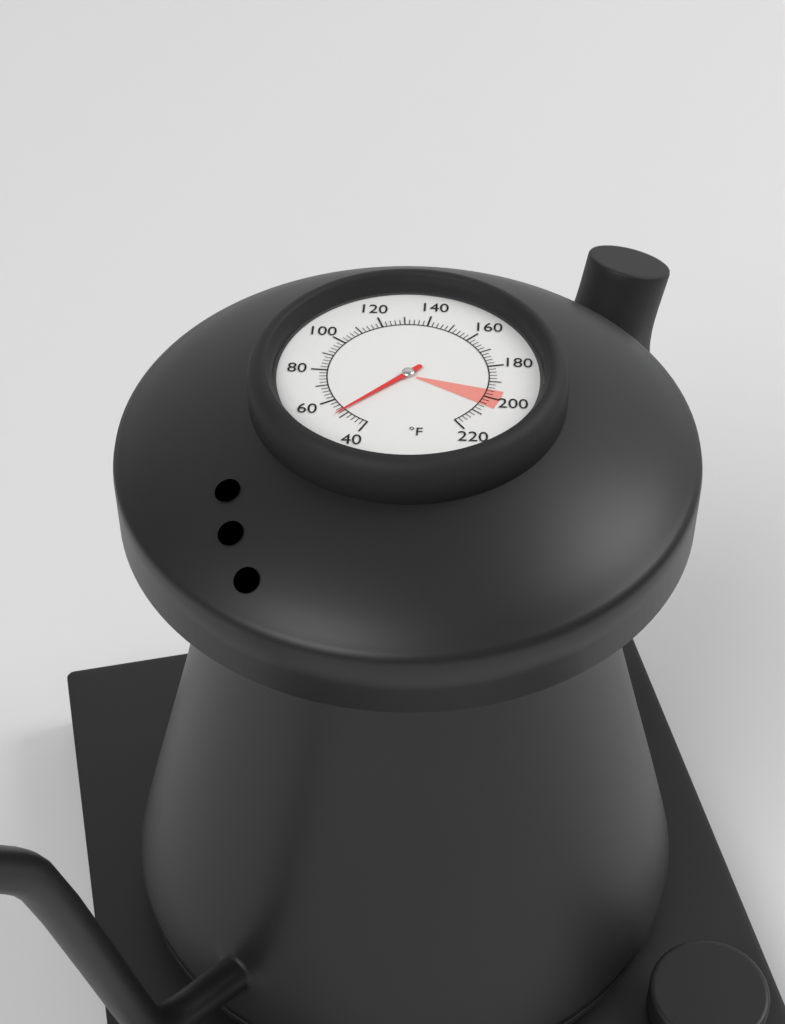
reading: 52 °F
